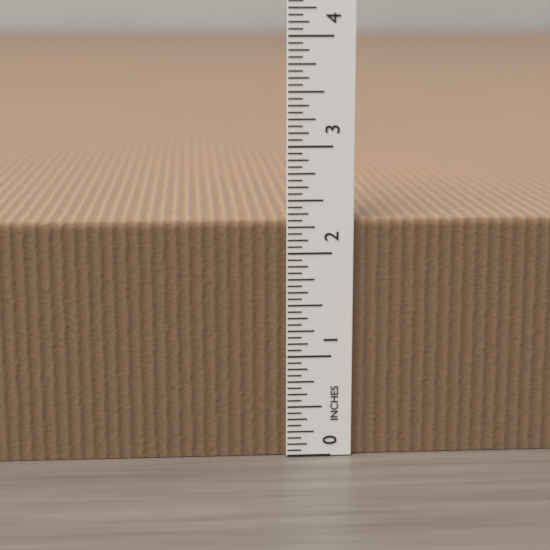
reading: 2.3125 in
